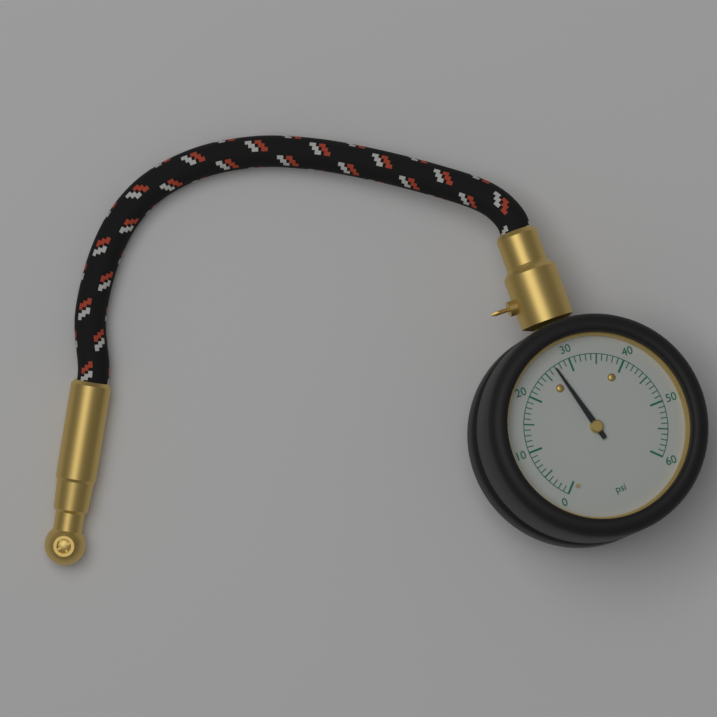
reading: 27 psi
